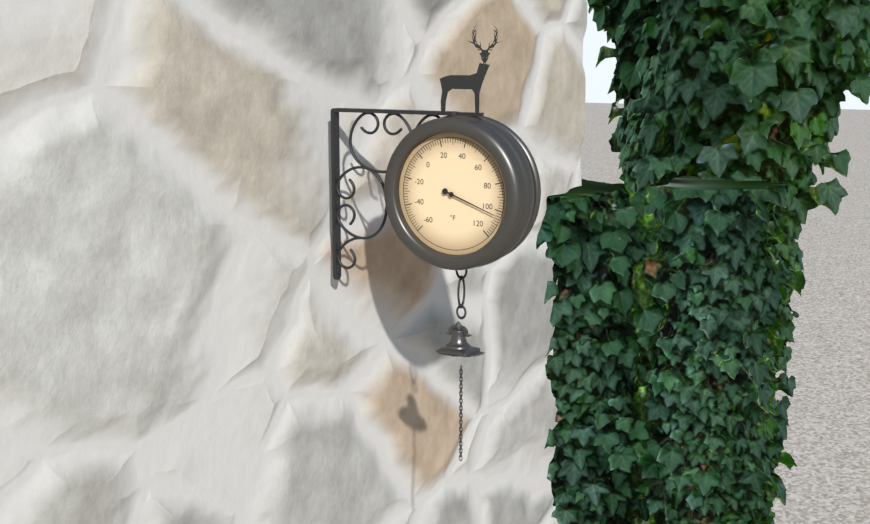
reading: 104 °F
